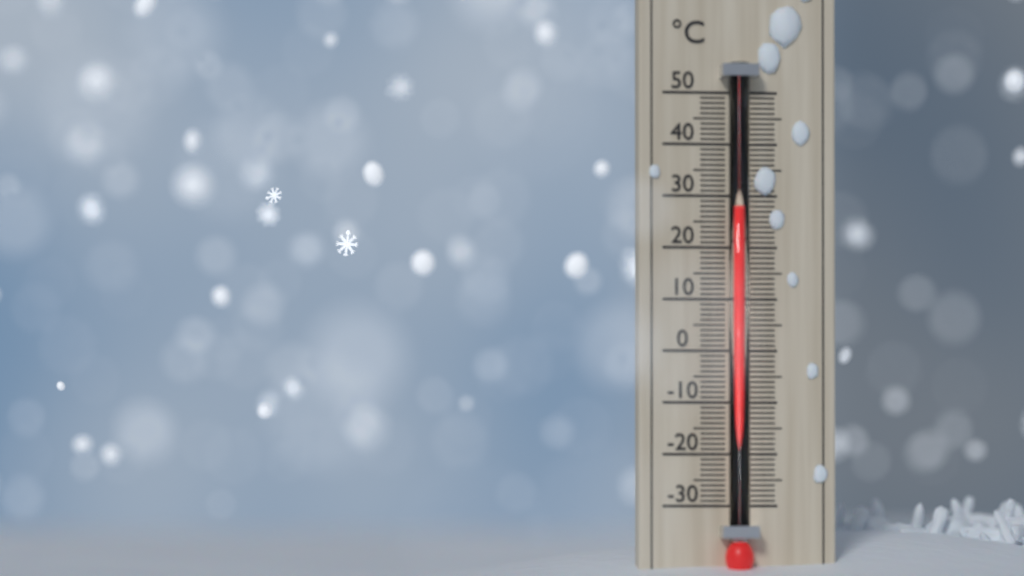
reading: 27 °C
